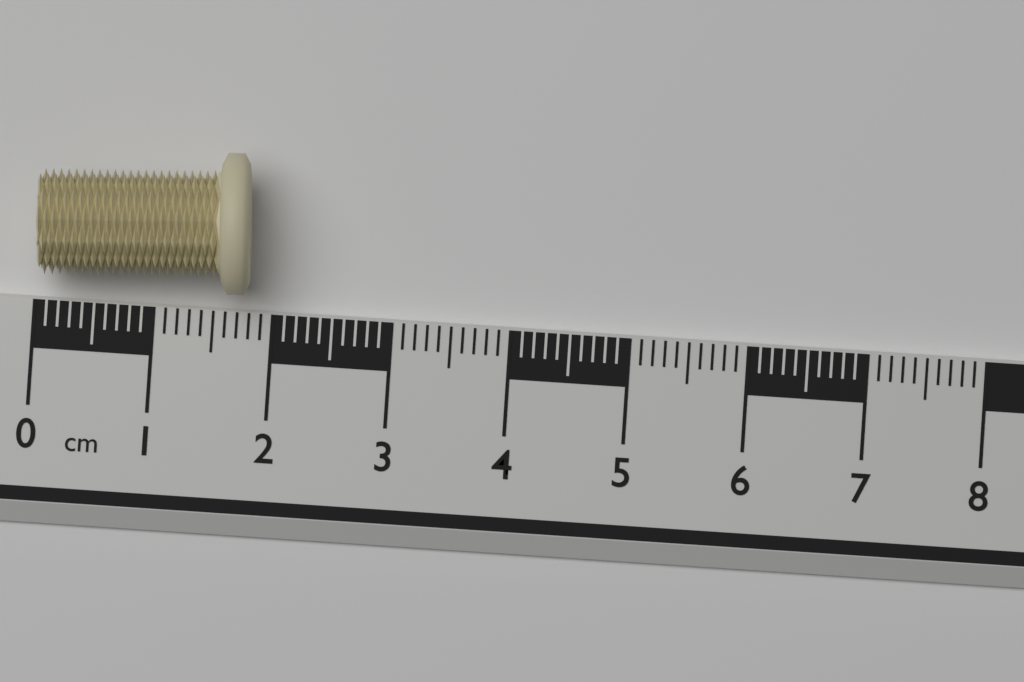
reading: 1.8 cm
